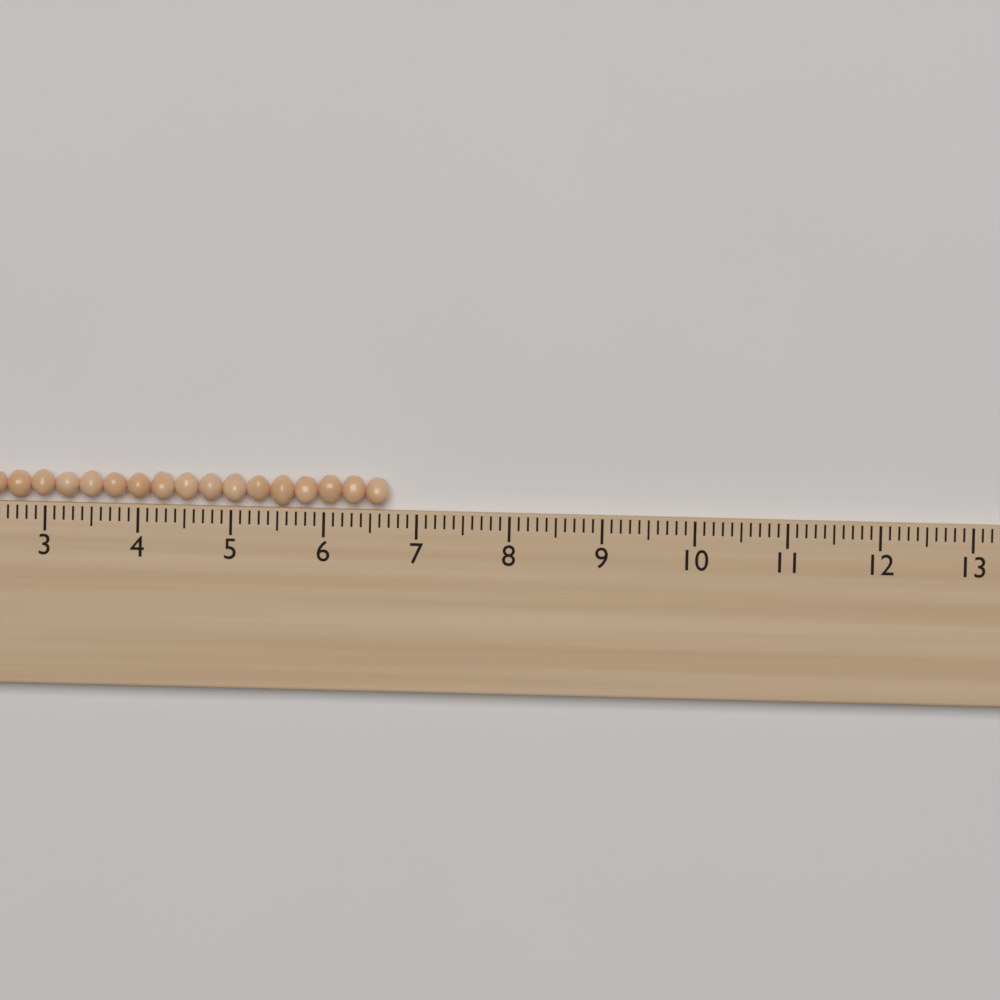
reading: 6.7 (no unit)
